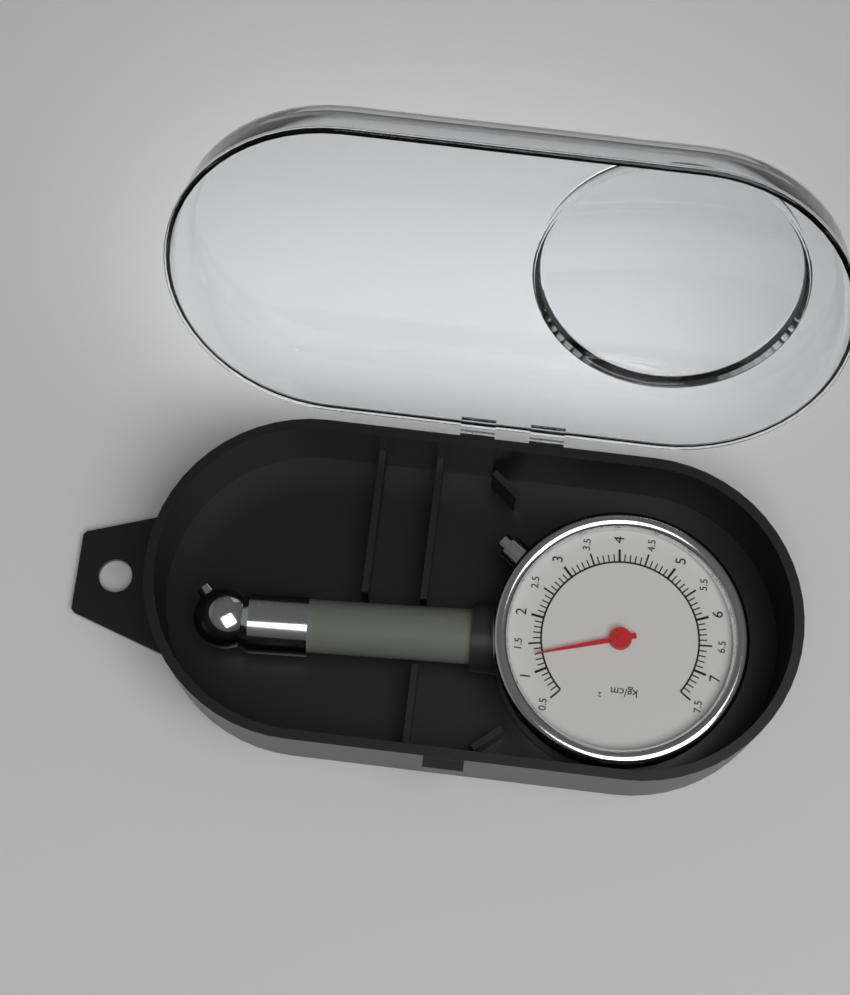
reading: 1.3 kg/cm²
